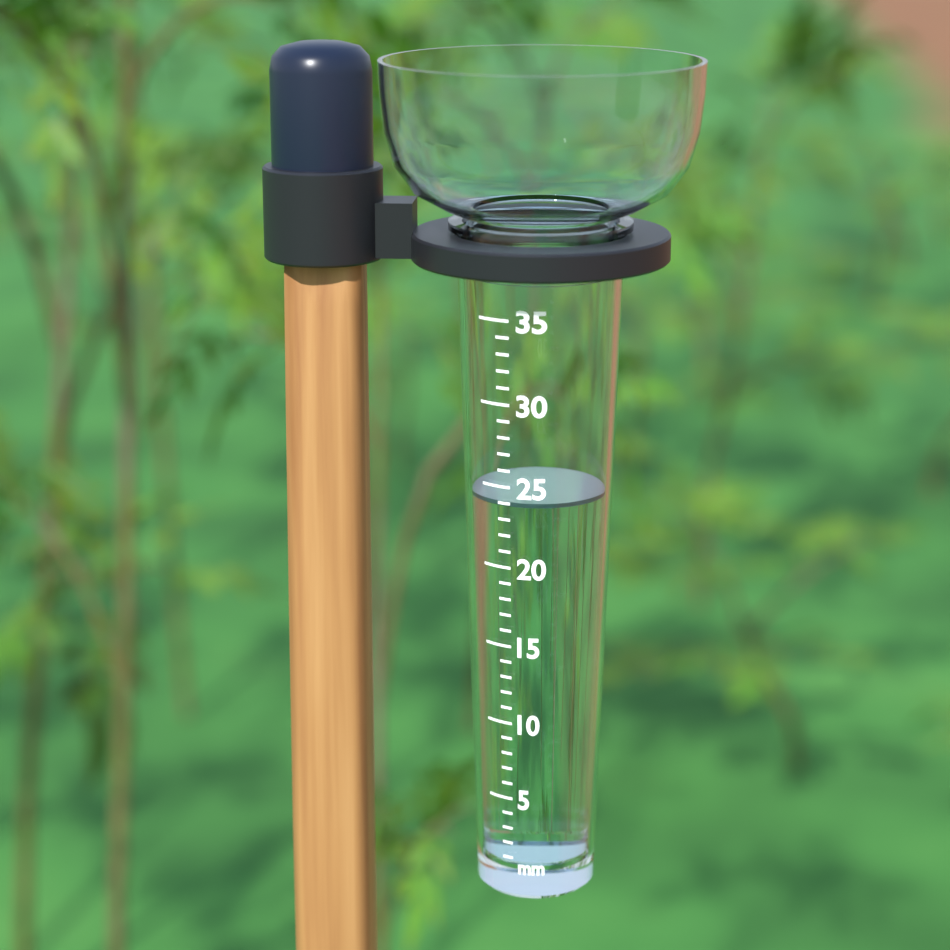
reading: 24 mm
